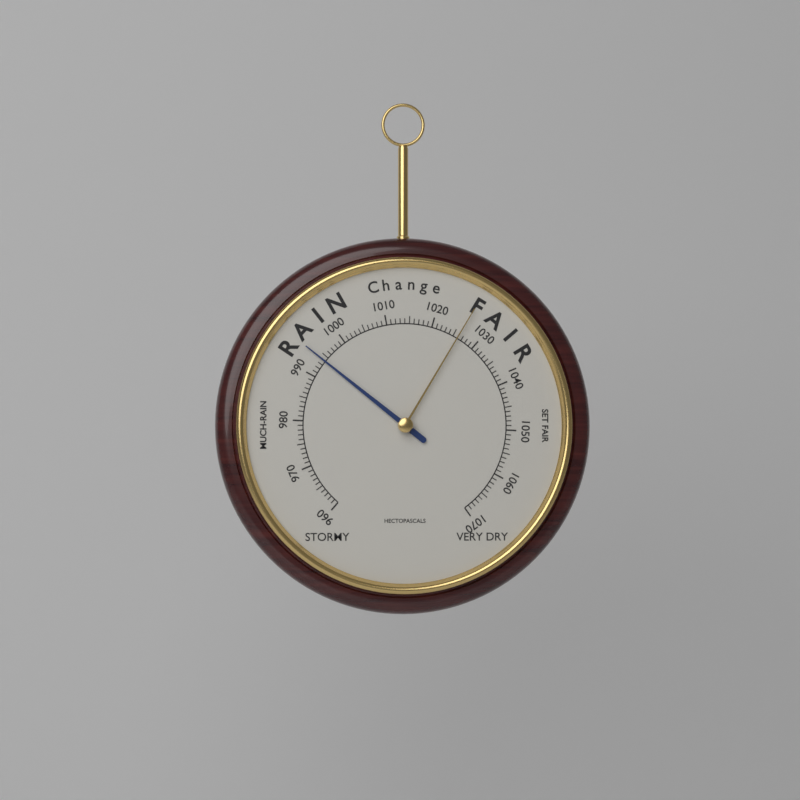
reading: 994 hPa
